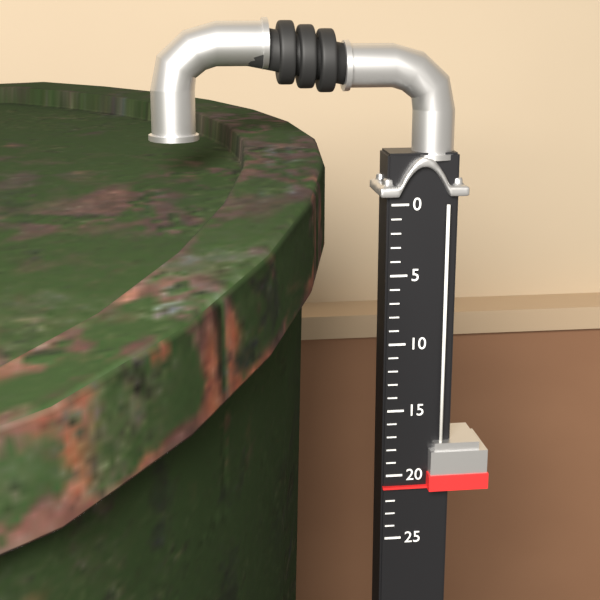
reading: 21 (no unit)
